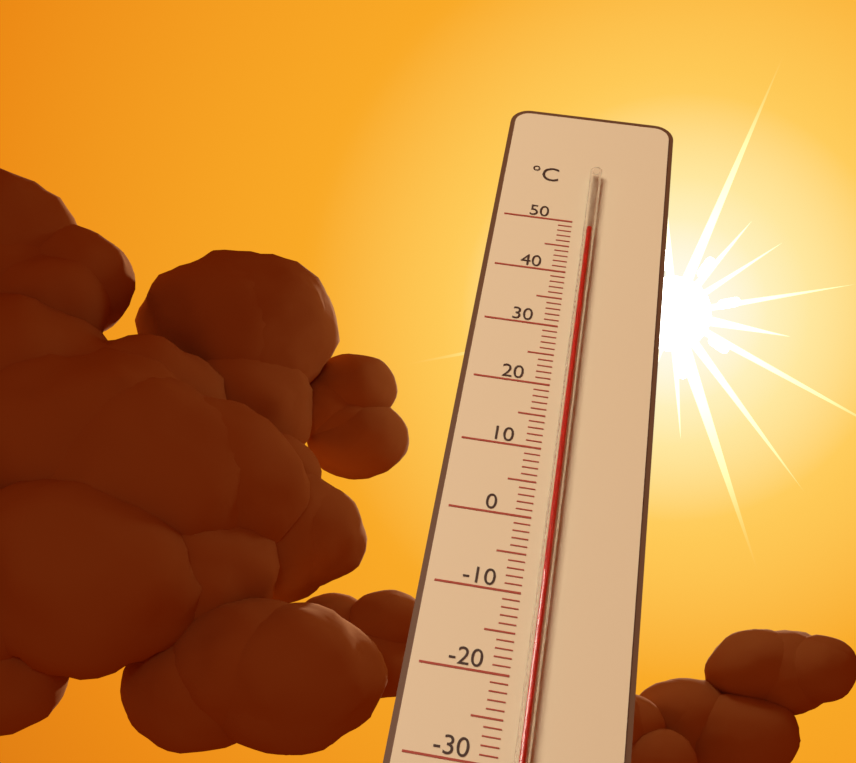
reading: 48 °C
